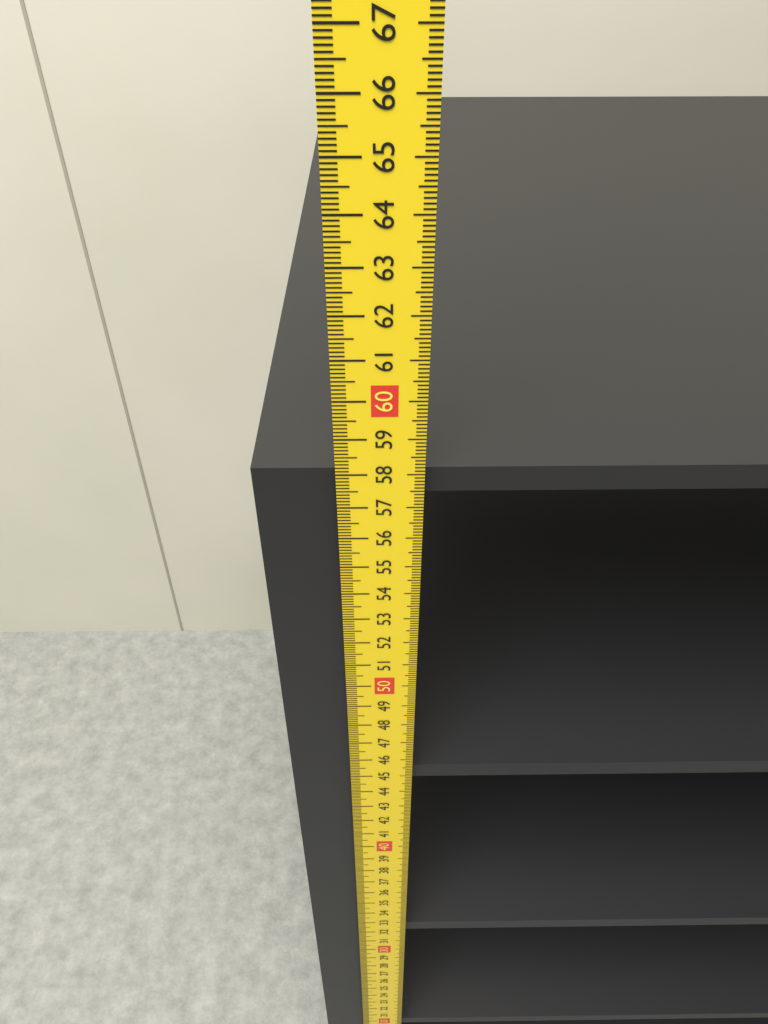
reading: 57.9 cm
